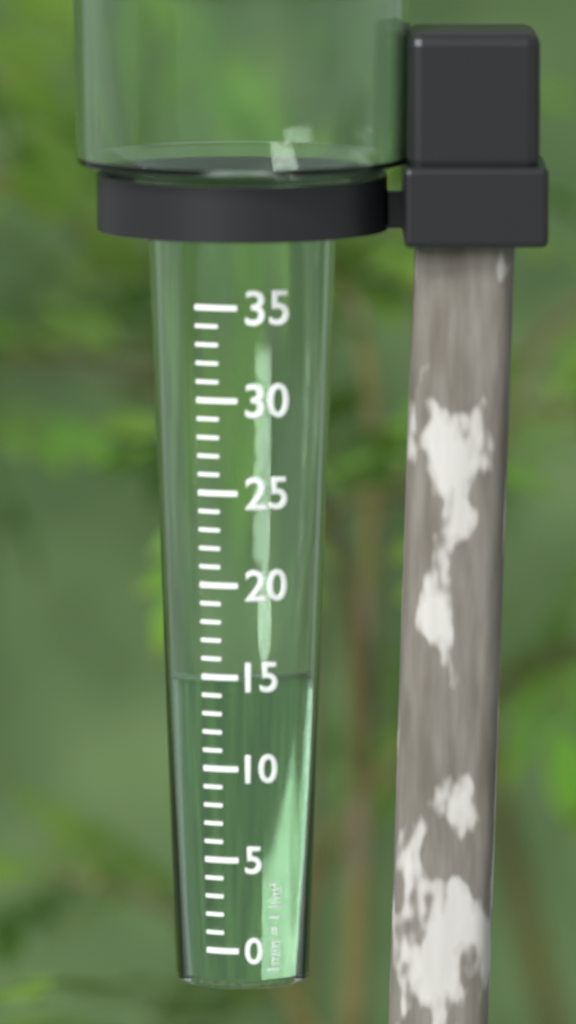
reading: 15 mm
